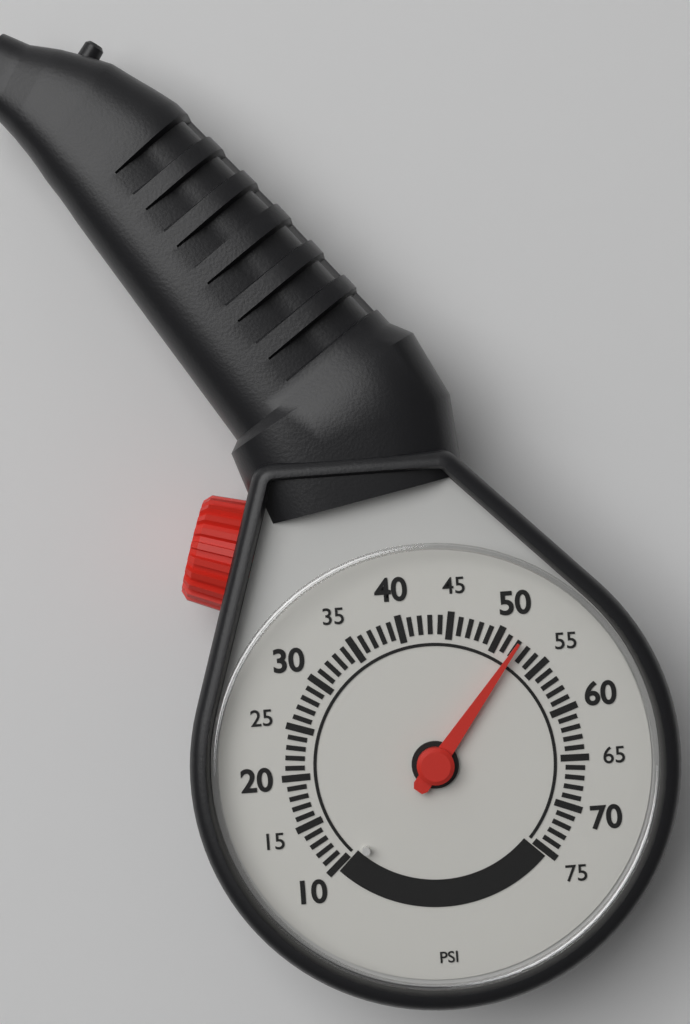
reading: 52 psi
